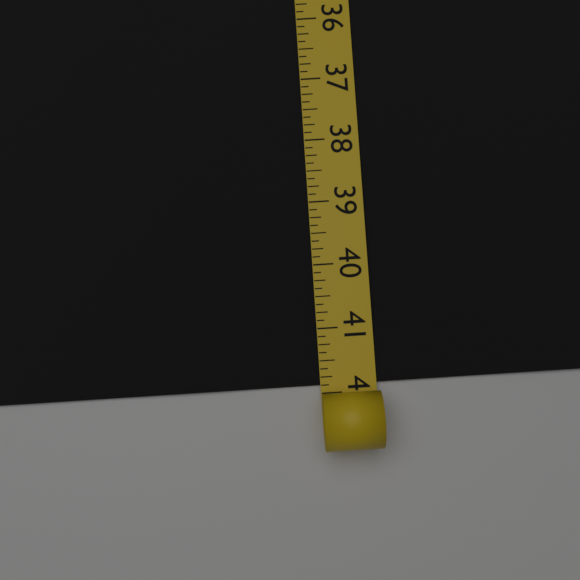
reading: 41.875 (no unit)
